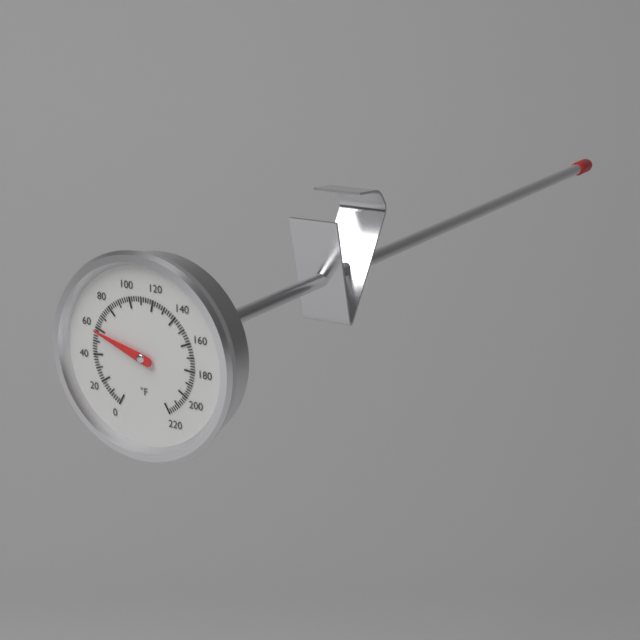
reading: 58 °F
